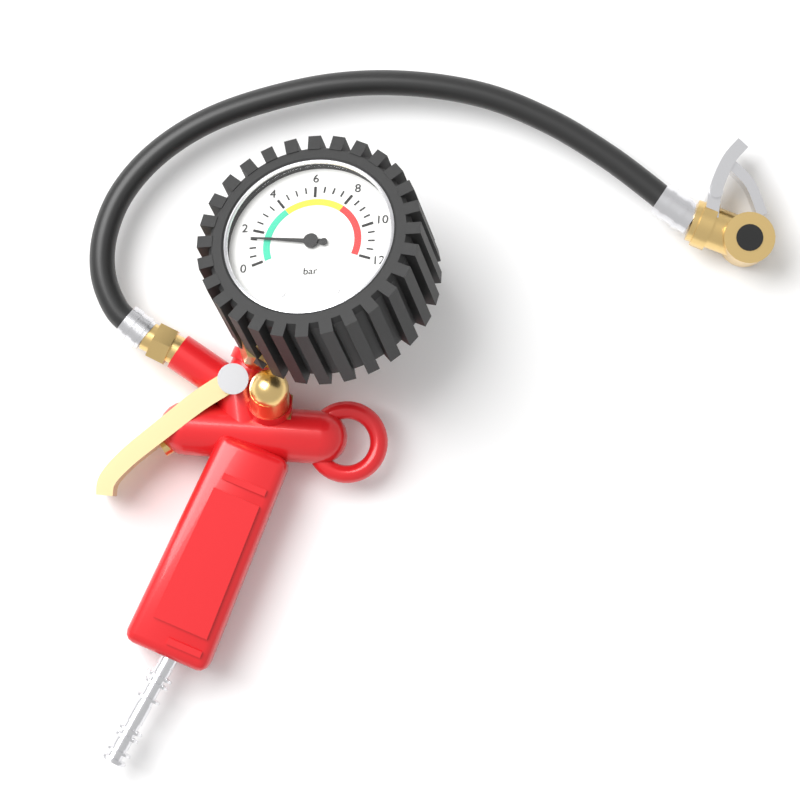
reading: 1.5 bar
